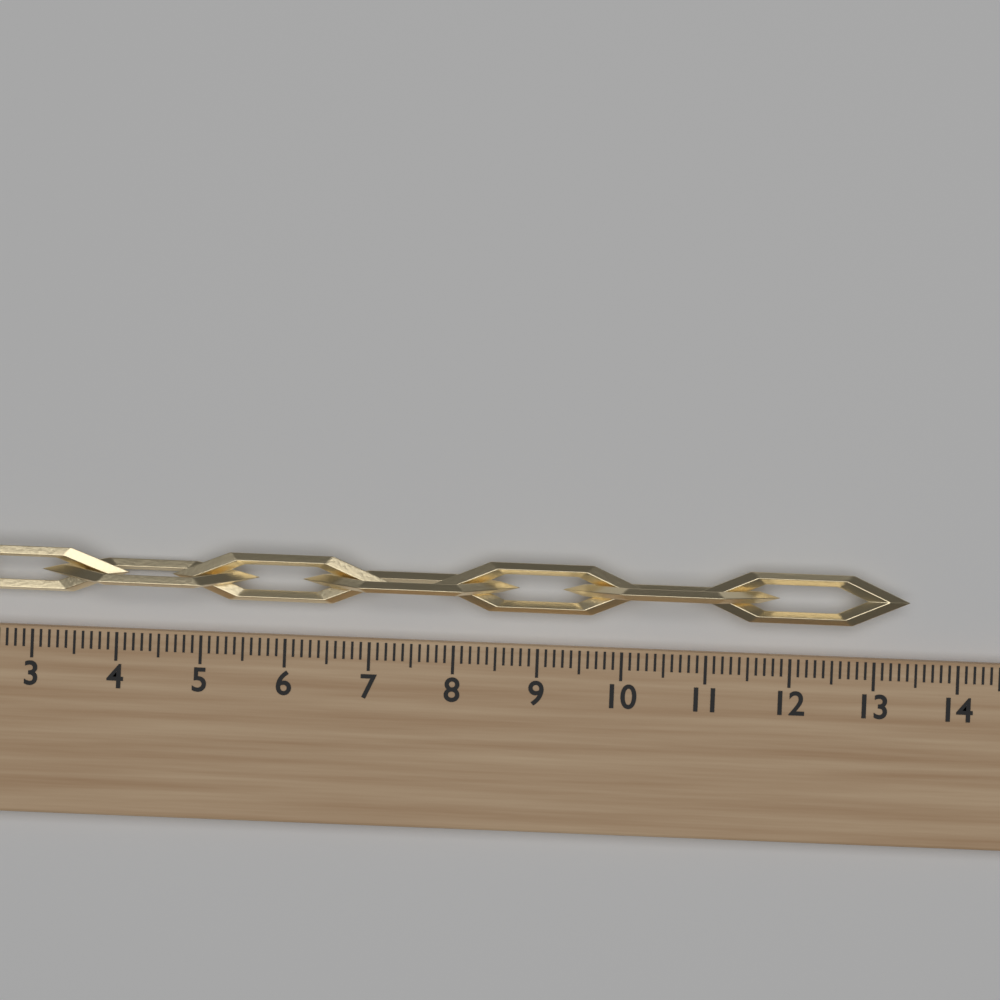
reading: 13.4 (no unit)
